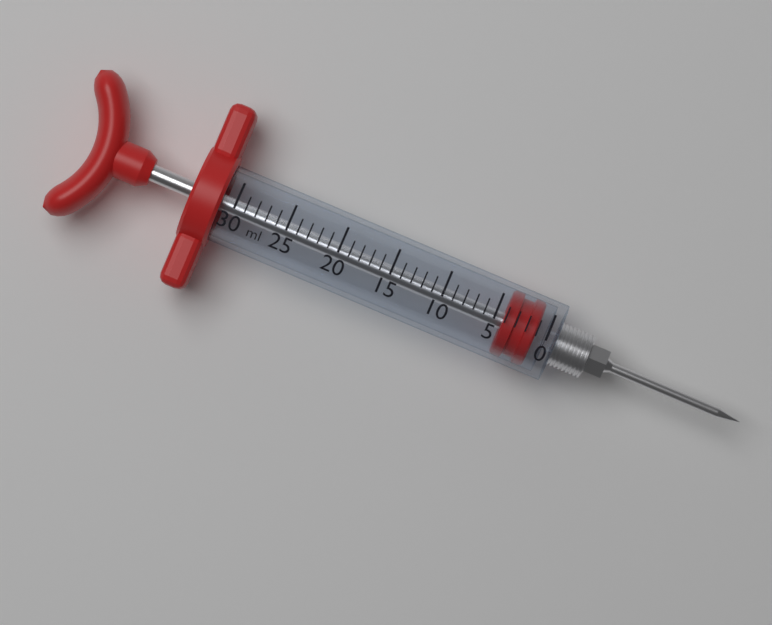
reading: 1 ml
